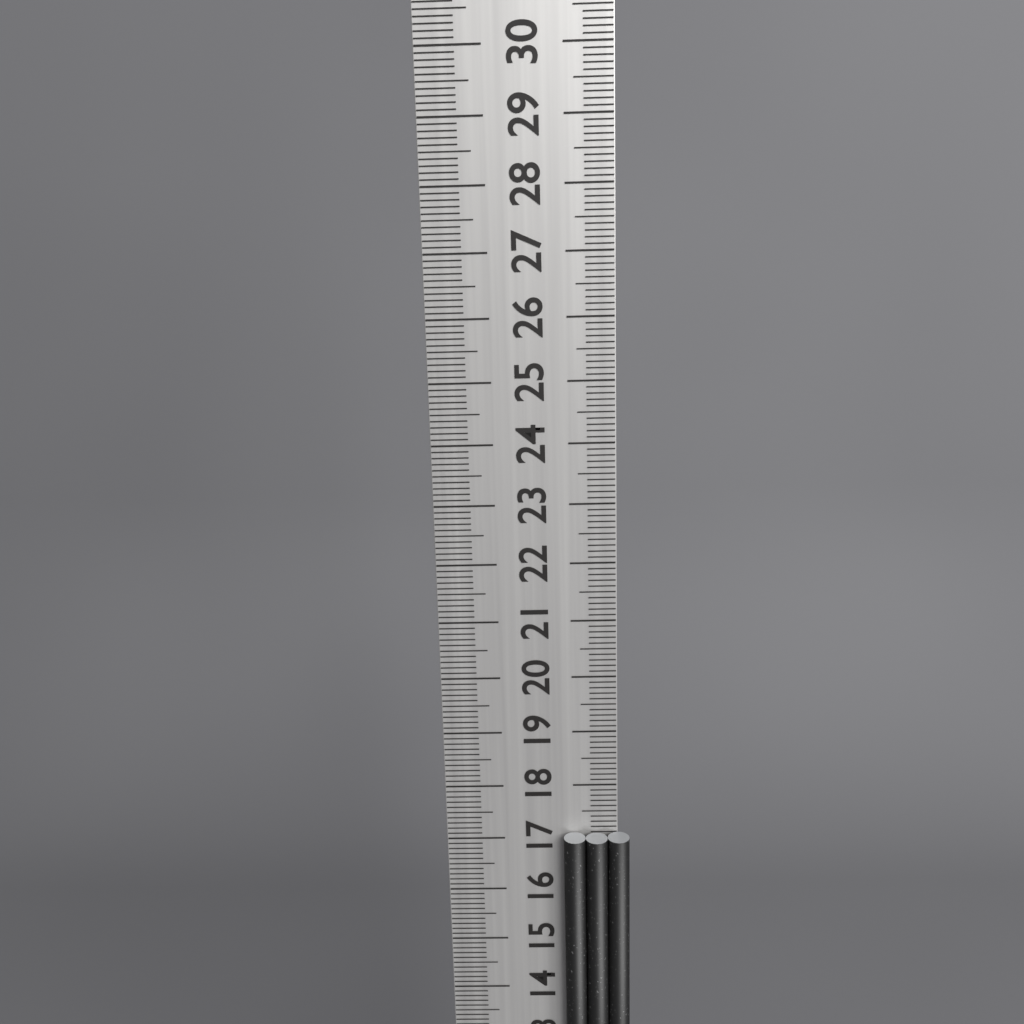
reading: 17.1 cm
